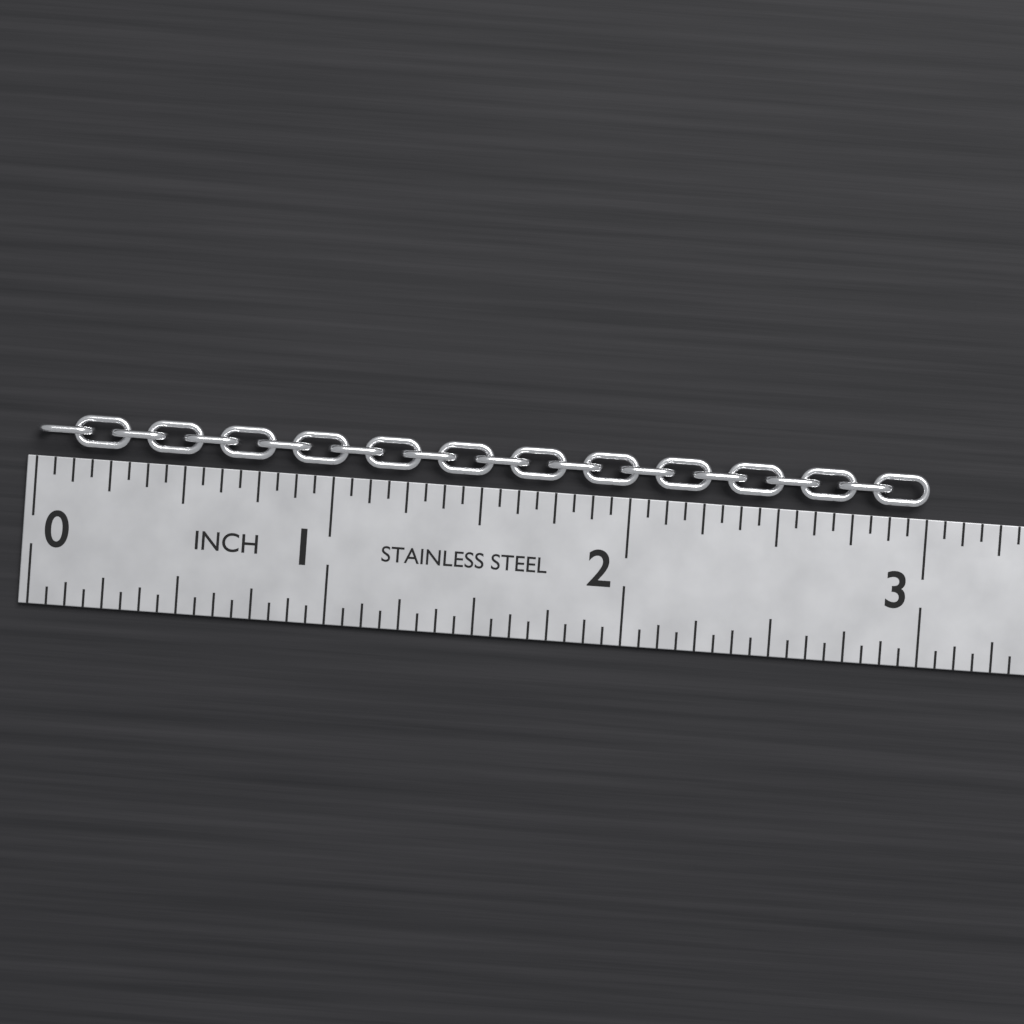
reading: 3.0000 in
